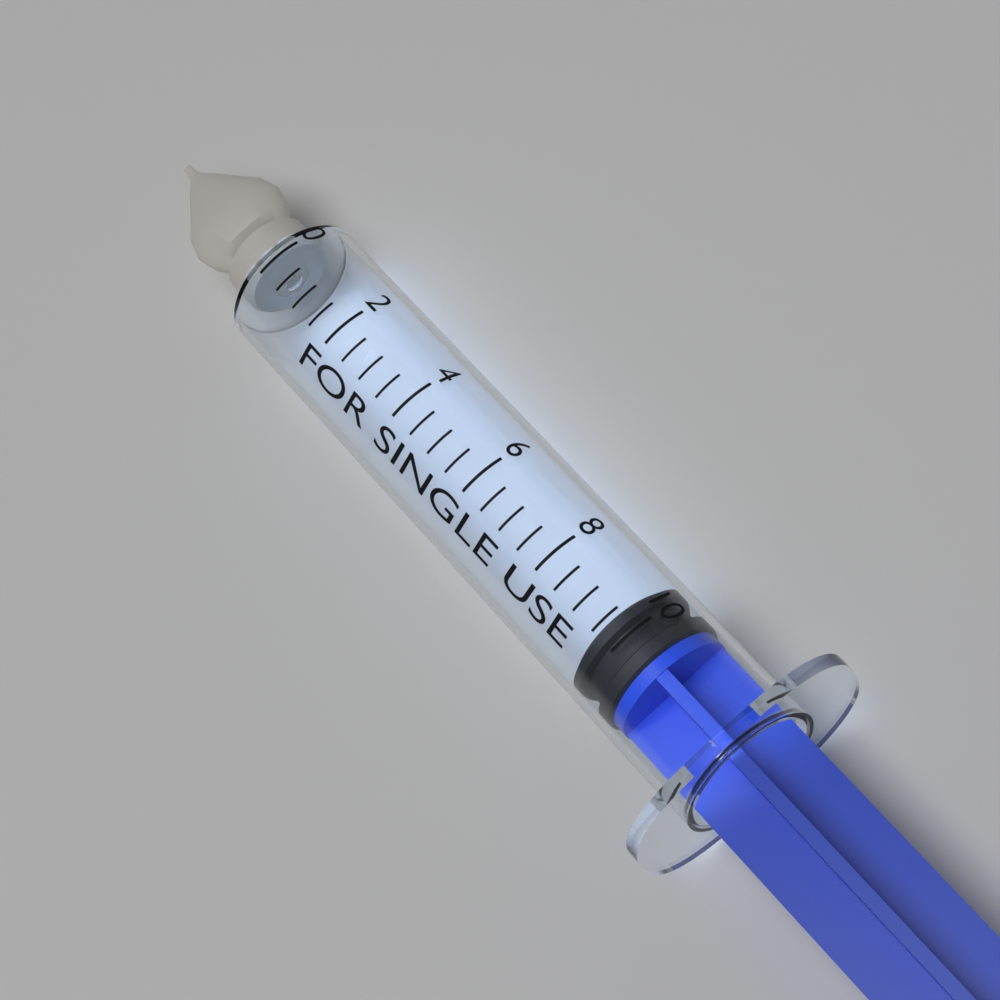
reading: 9.5 (no unit)
